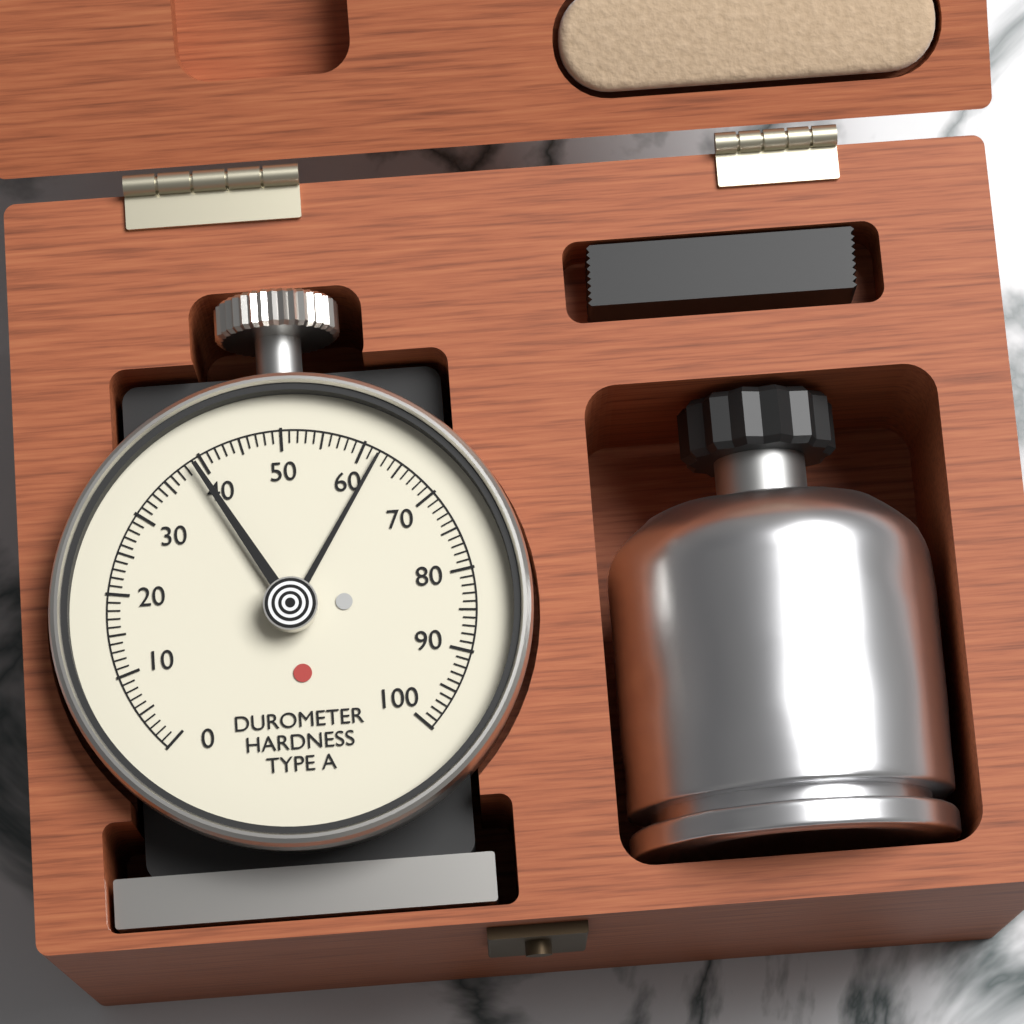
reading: 62 Shore A
